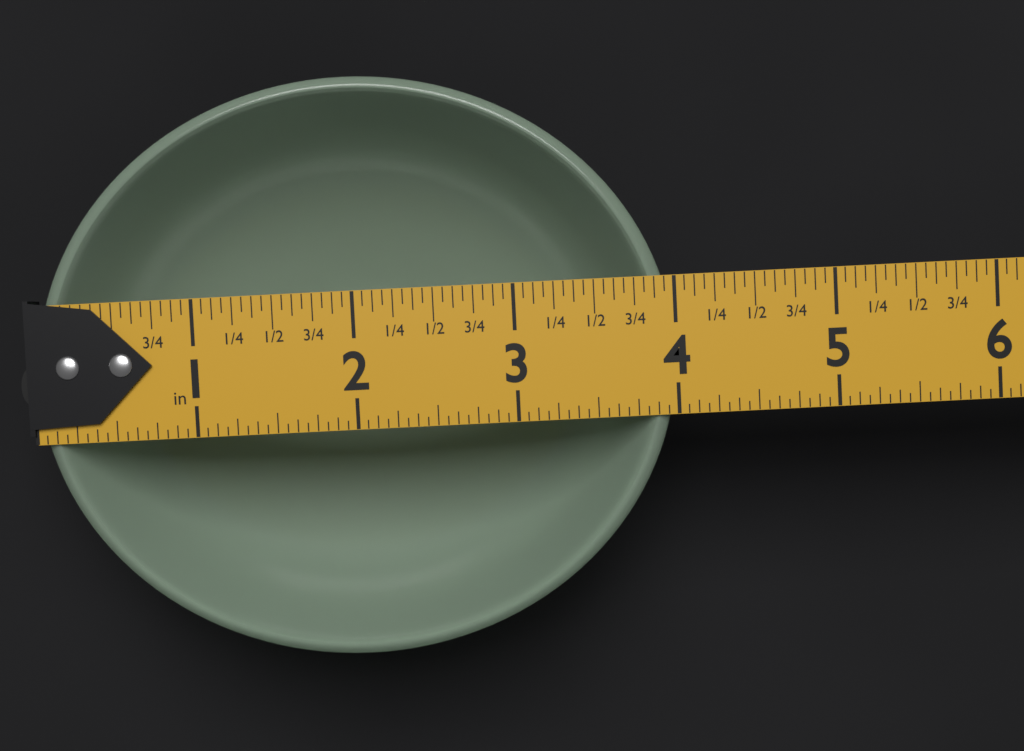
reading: 4.0000 in
